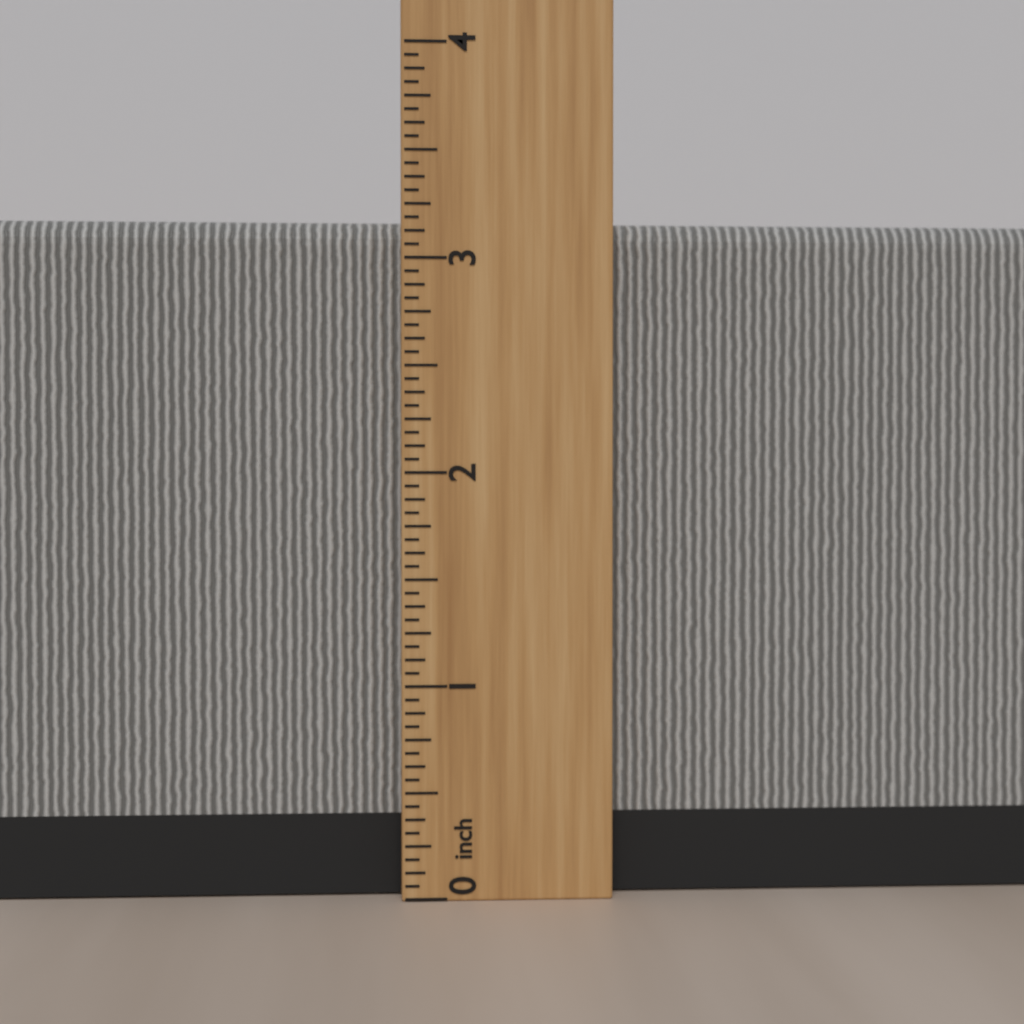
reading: 3.1875 inch
